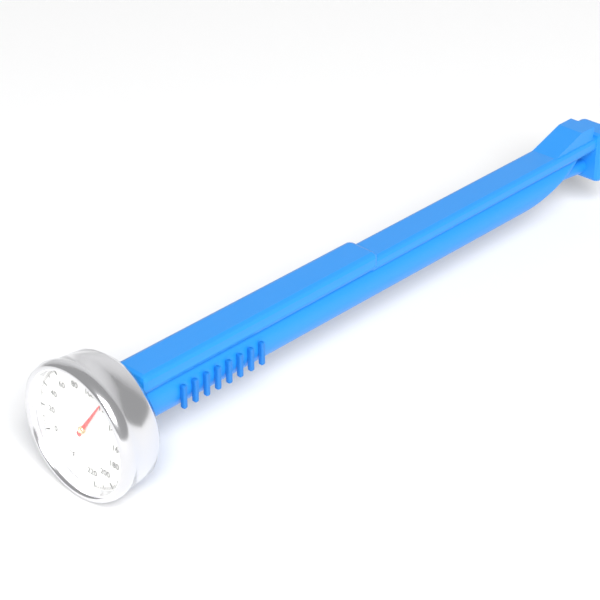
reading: 116 °F
